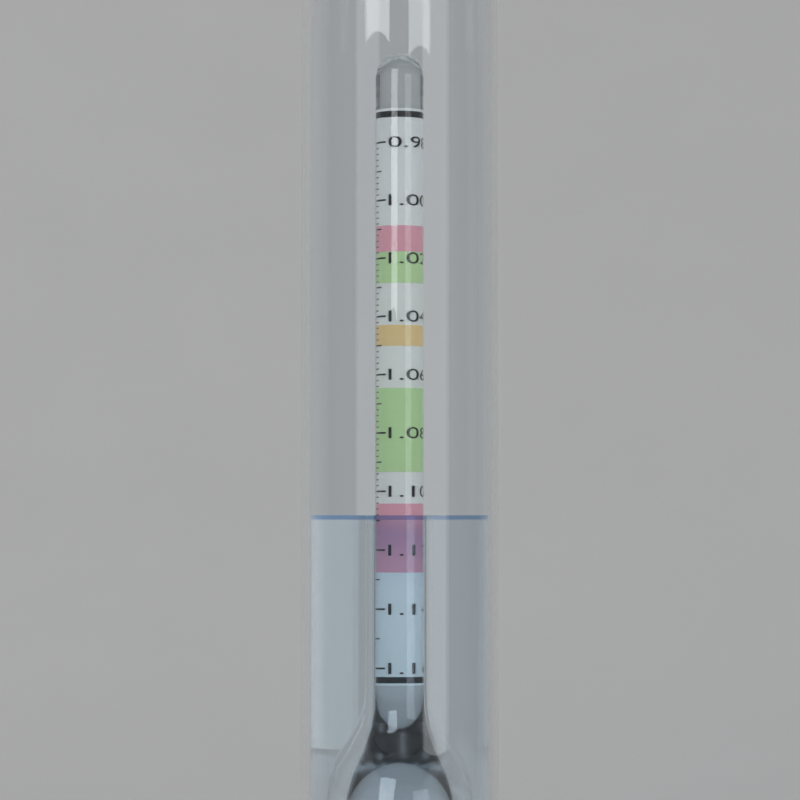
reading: 1.108 (no unit)
